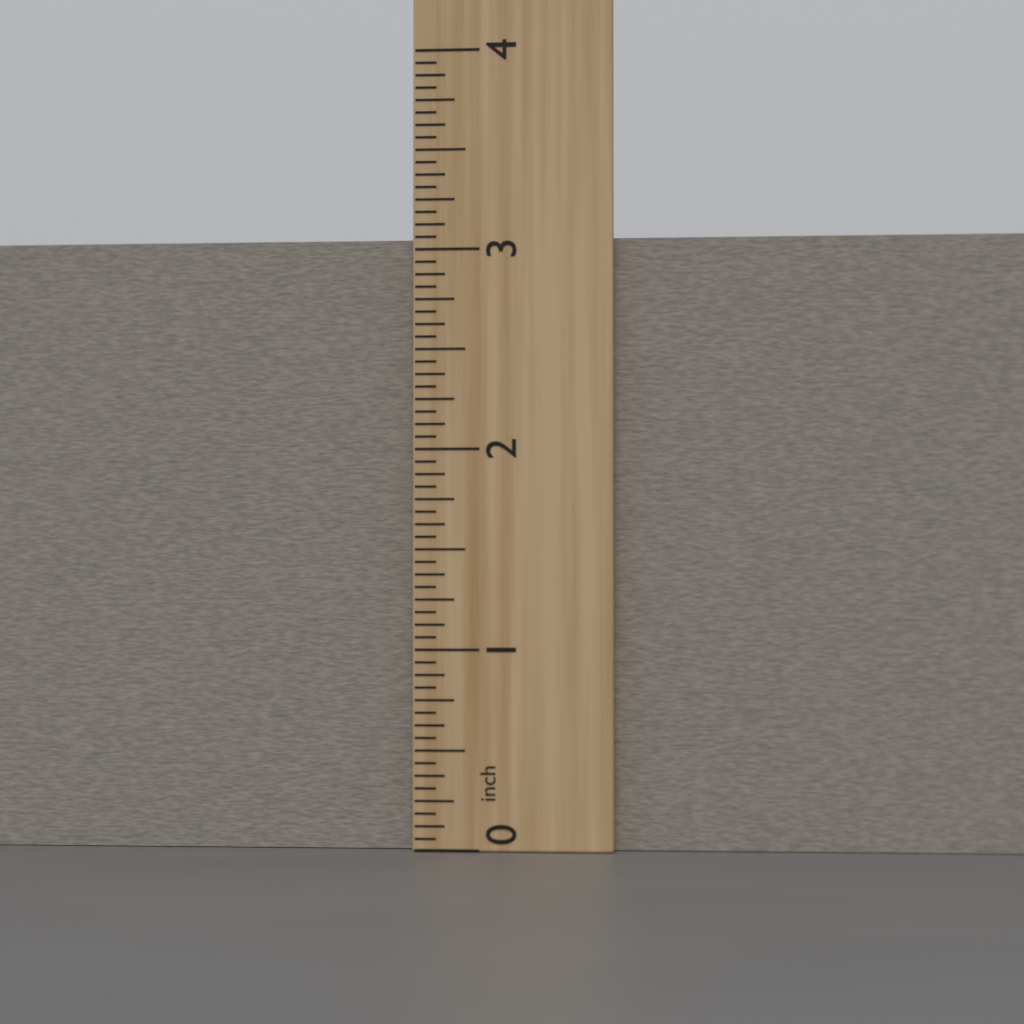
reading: 3.0625 inch
